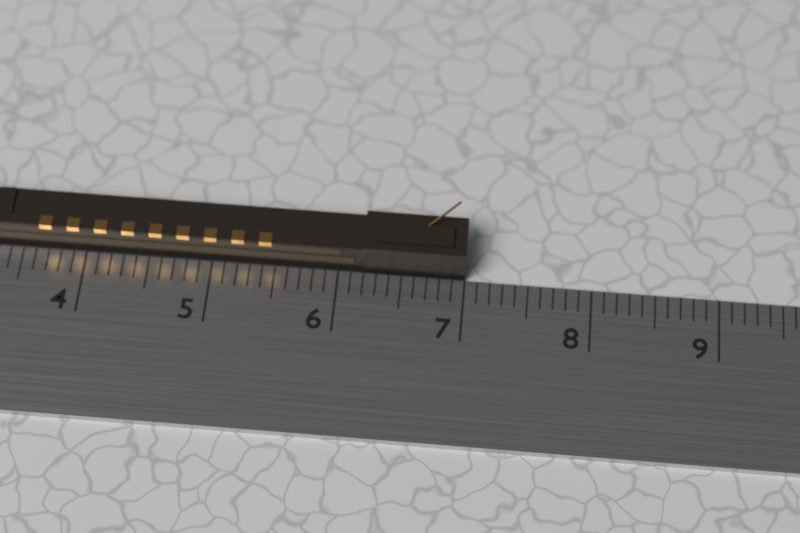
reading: 7.0 cm
